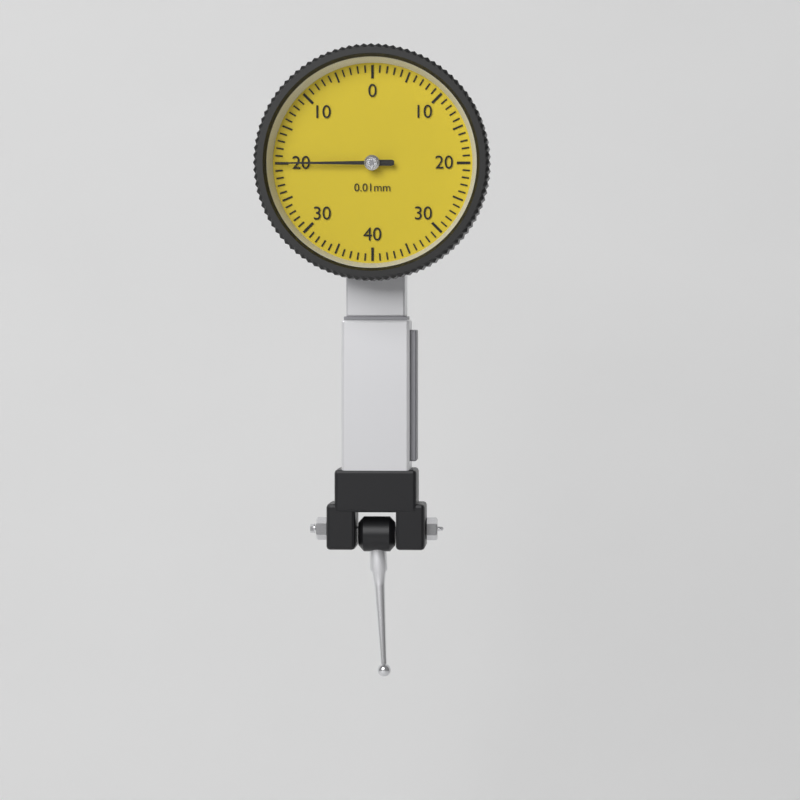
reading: 0.20 mm
